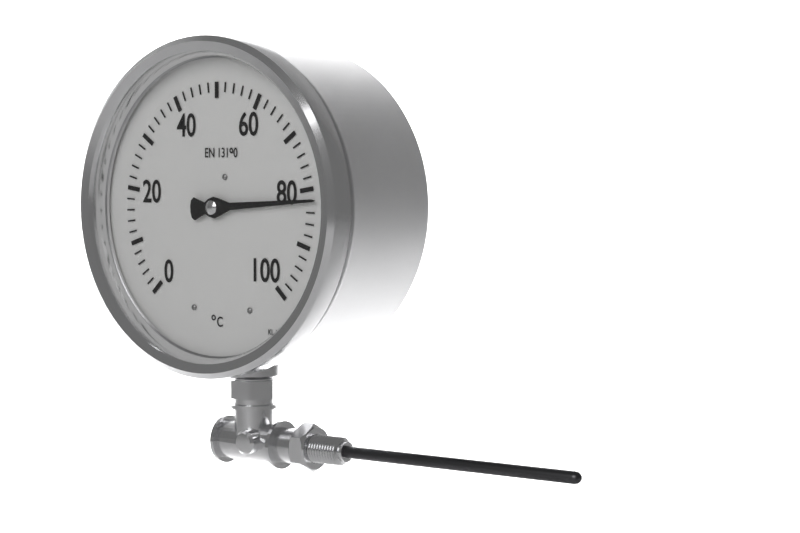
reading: 82 °C
